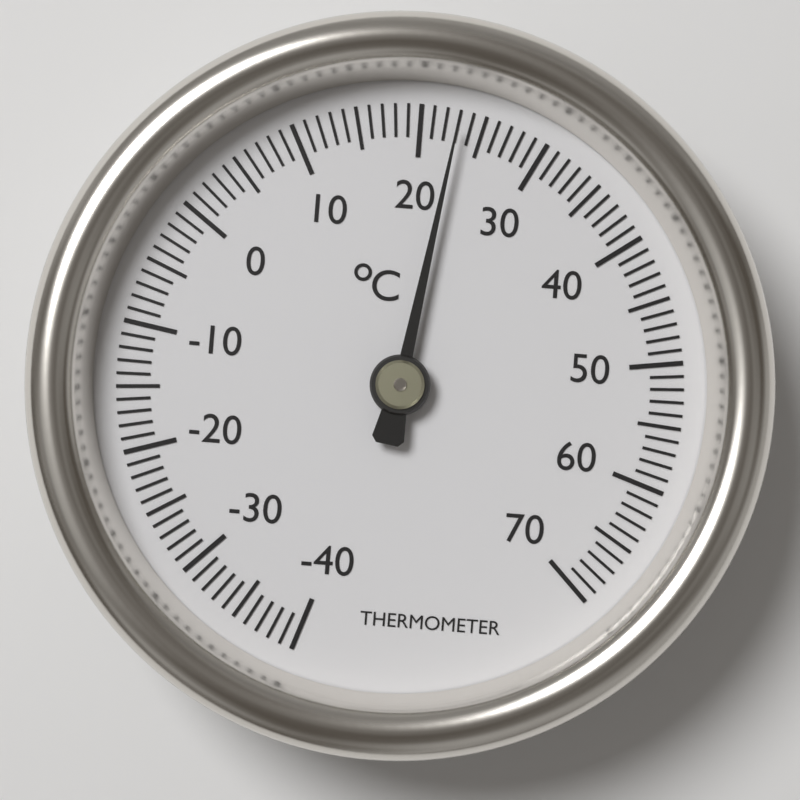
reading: 23 °C
